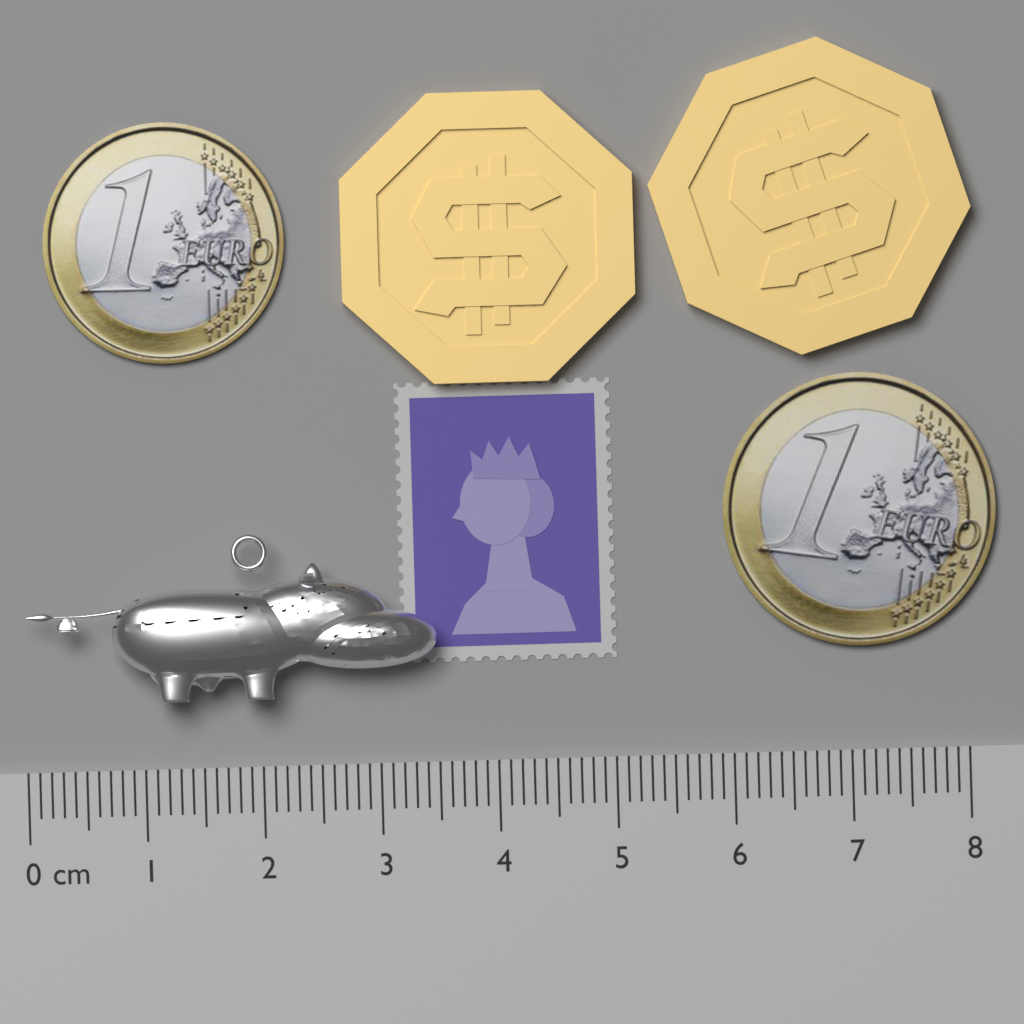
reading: 3.5 cm
